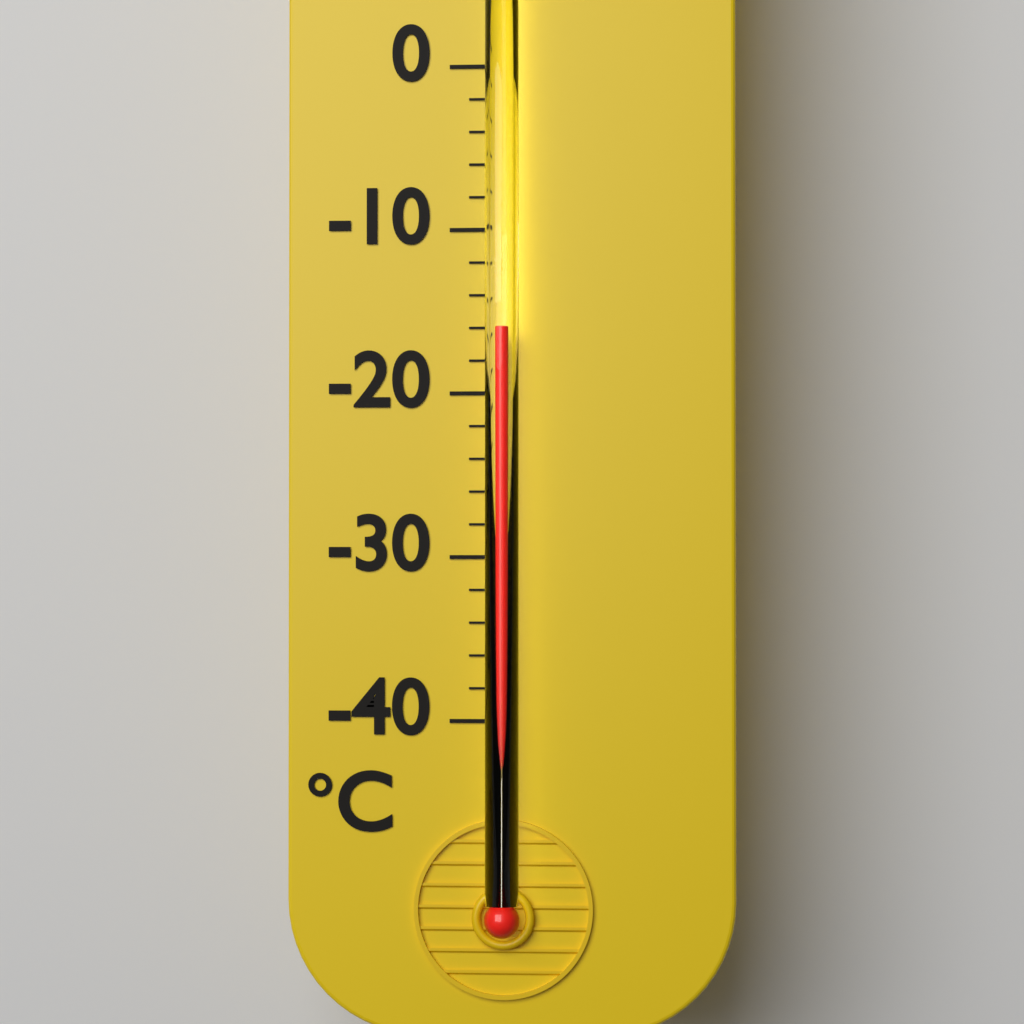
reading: -16 °C
